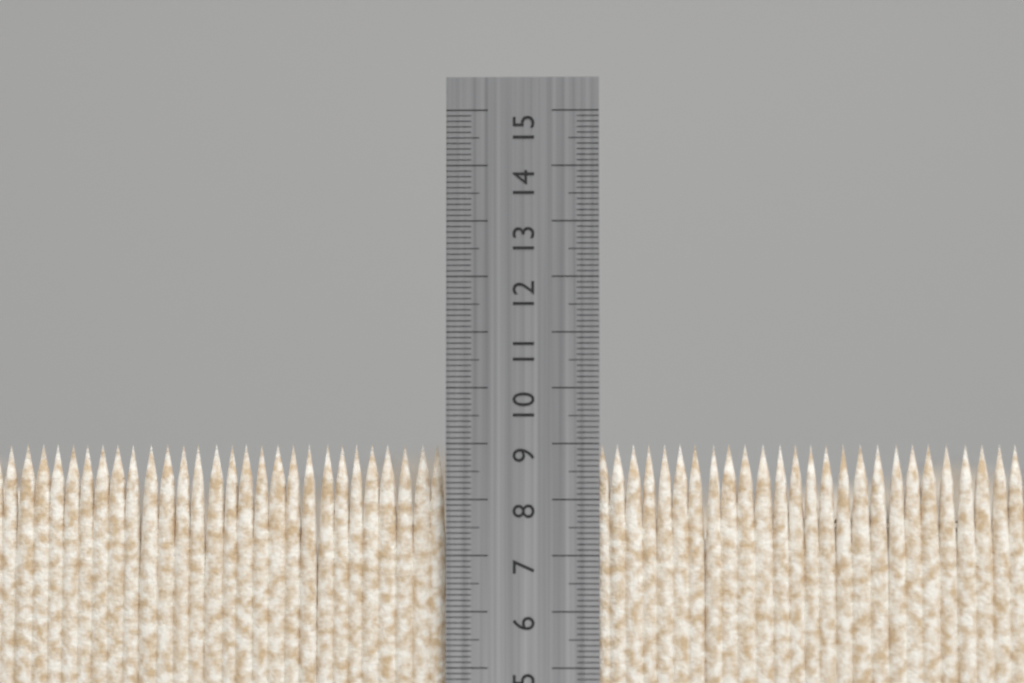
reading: 9.0 cm
